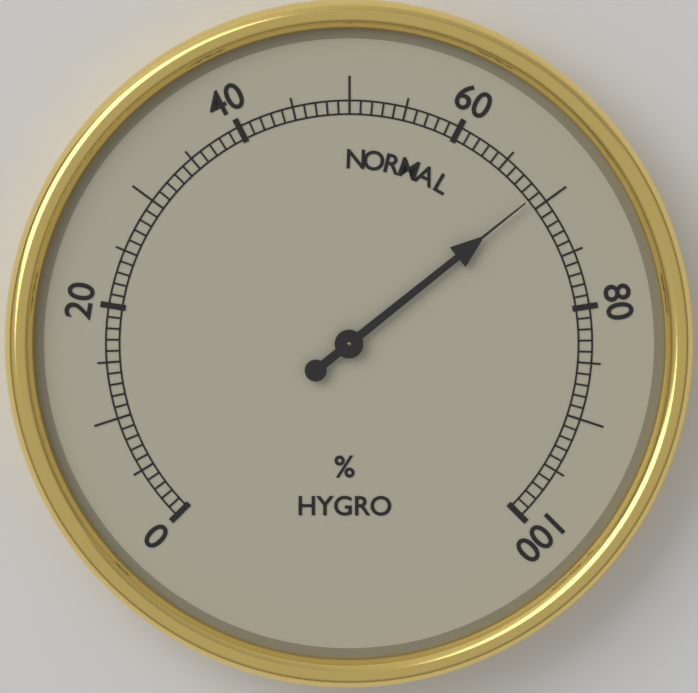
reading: 69 %
